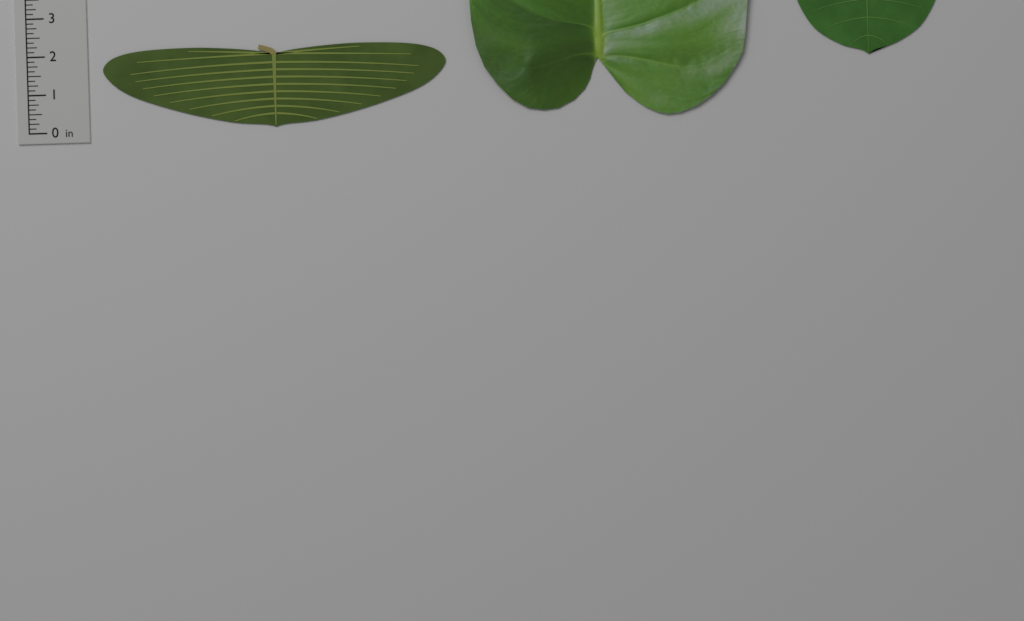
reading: 2.125 in
